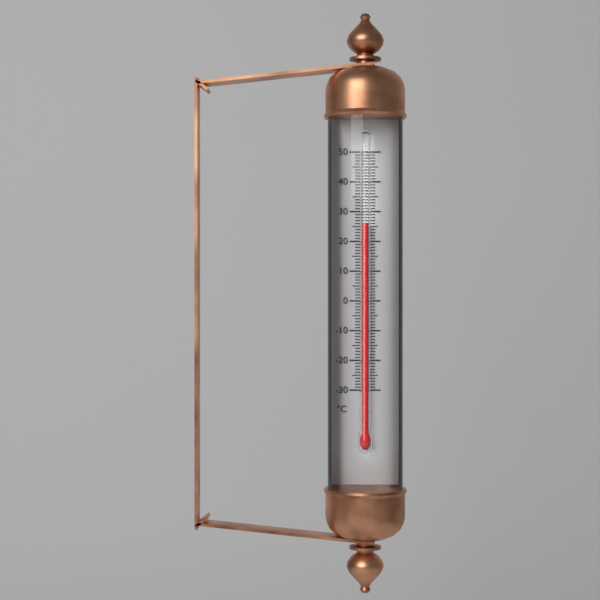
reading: 26 °C
